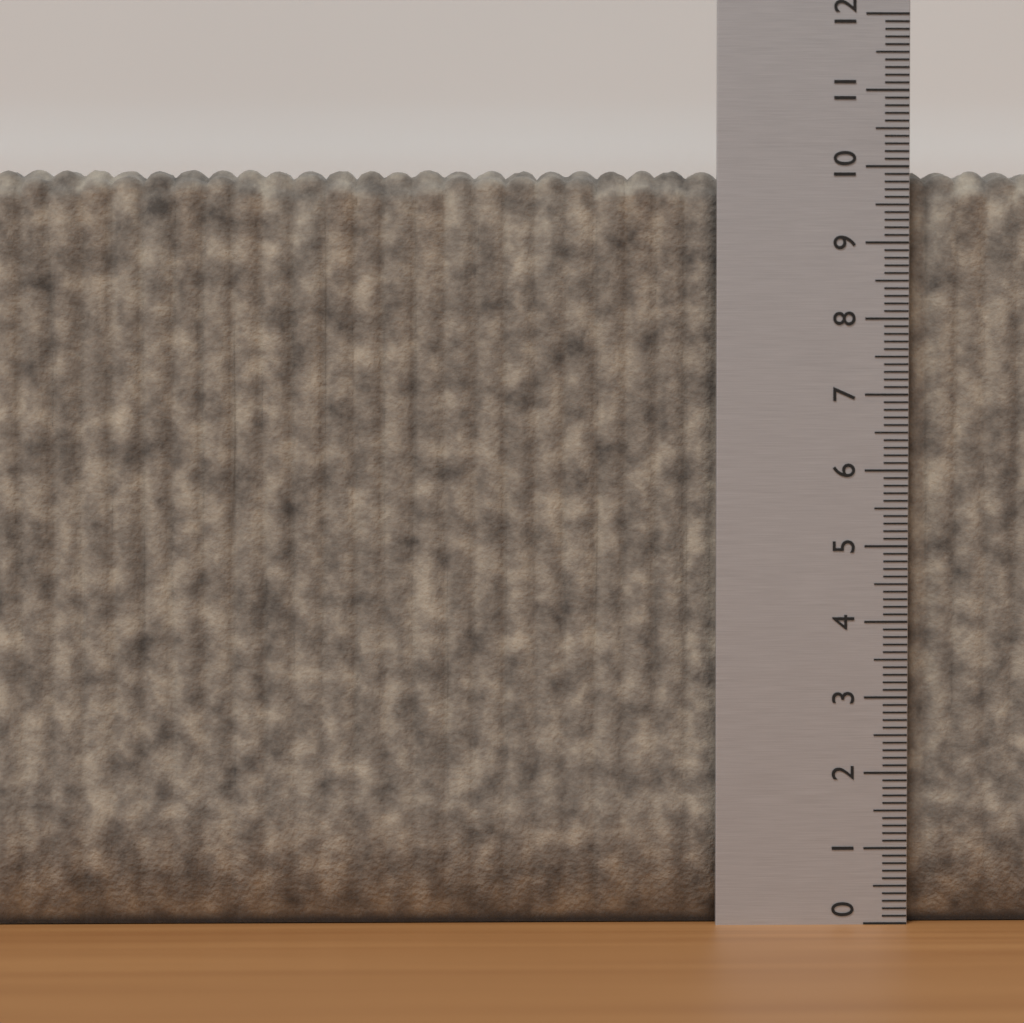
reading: 10.0 (no unit)
